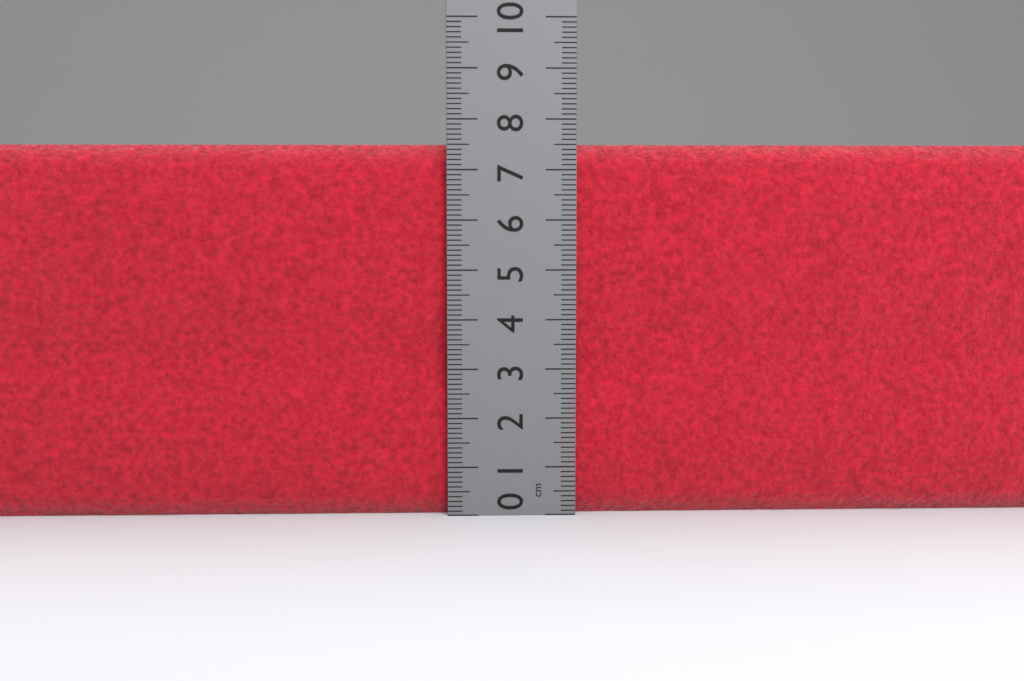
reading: 7.5 cm
